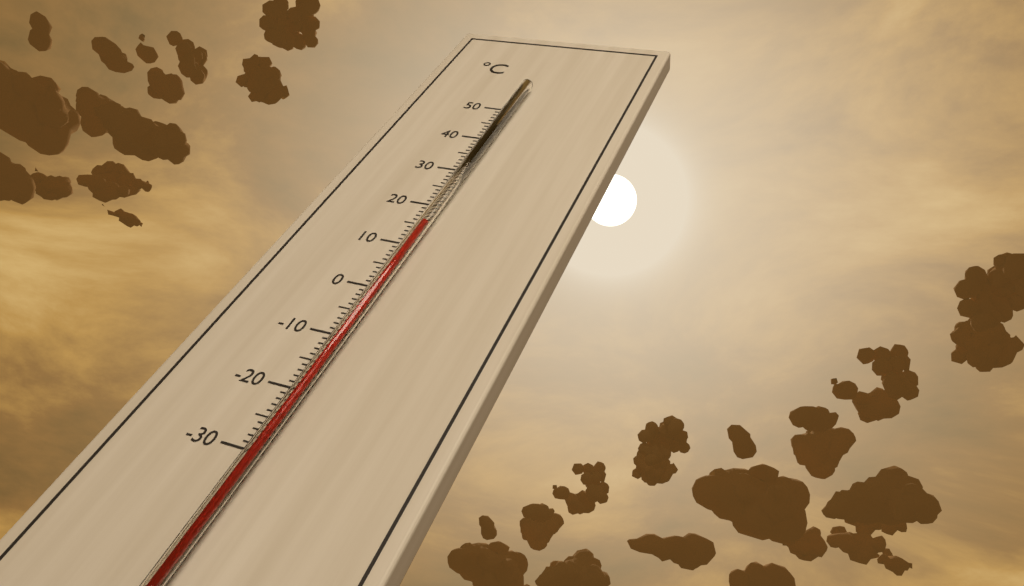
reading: 14 °C
